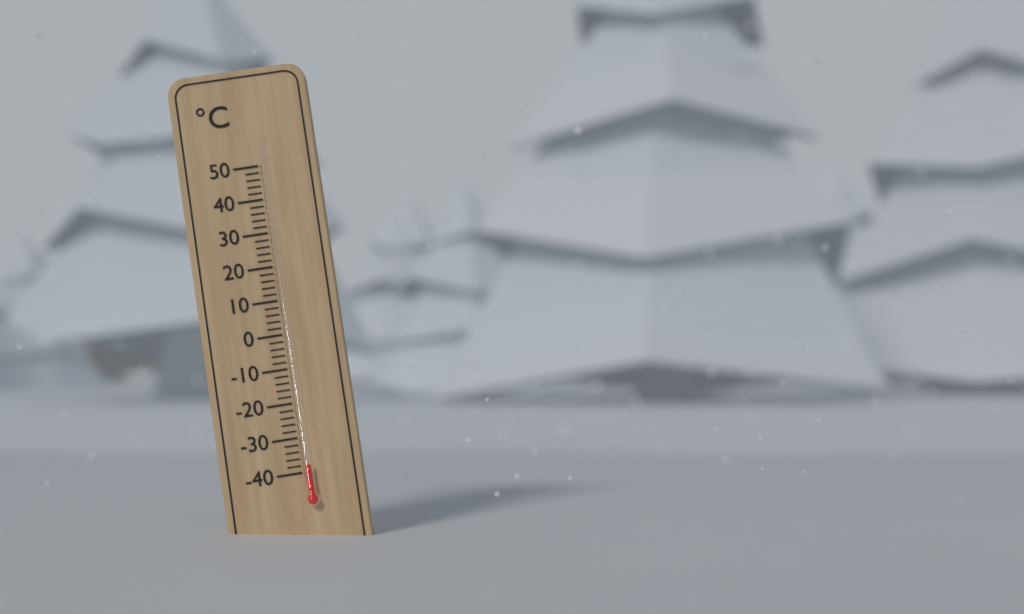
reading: -38 °C
